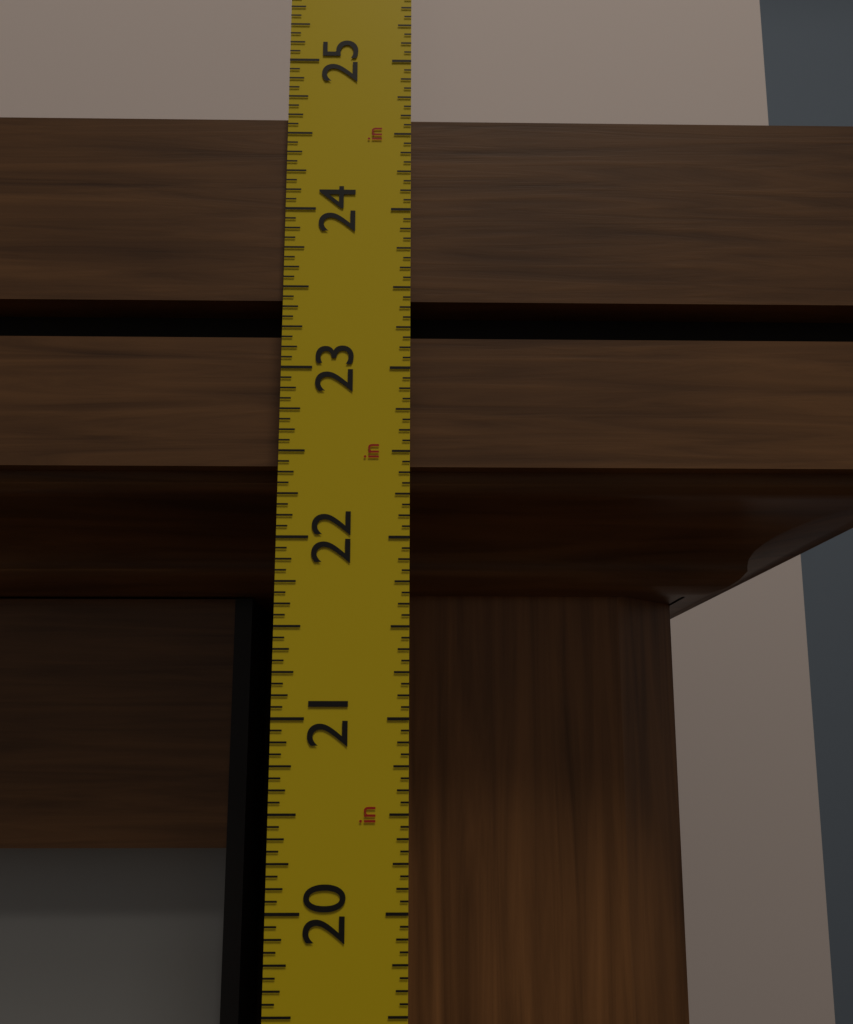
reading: 24.6250 in
